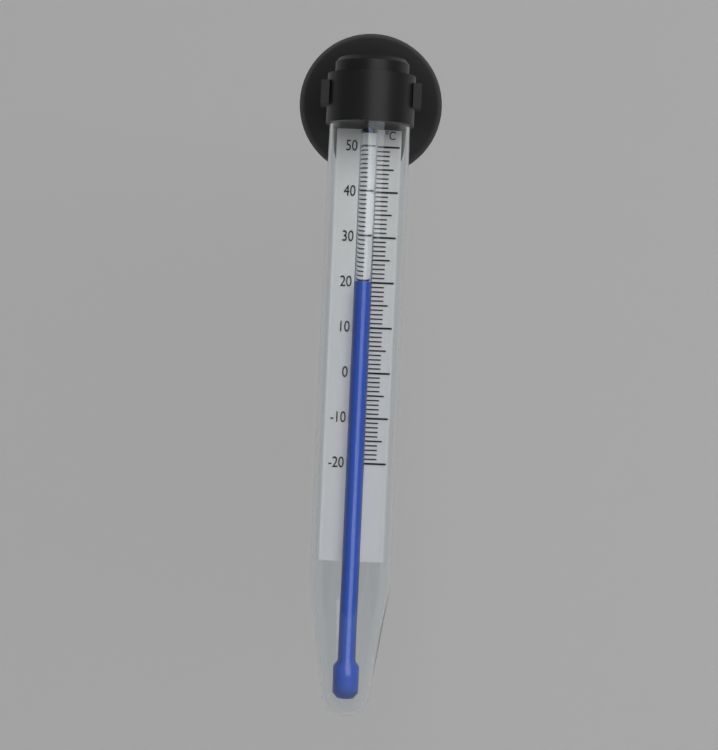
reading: 20 °C
